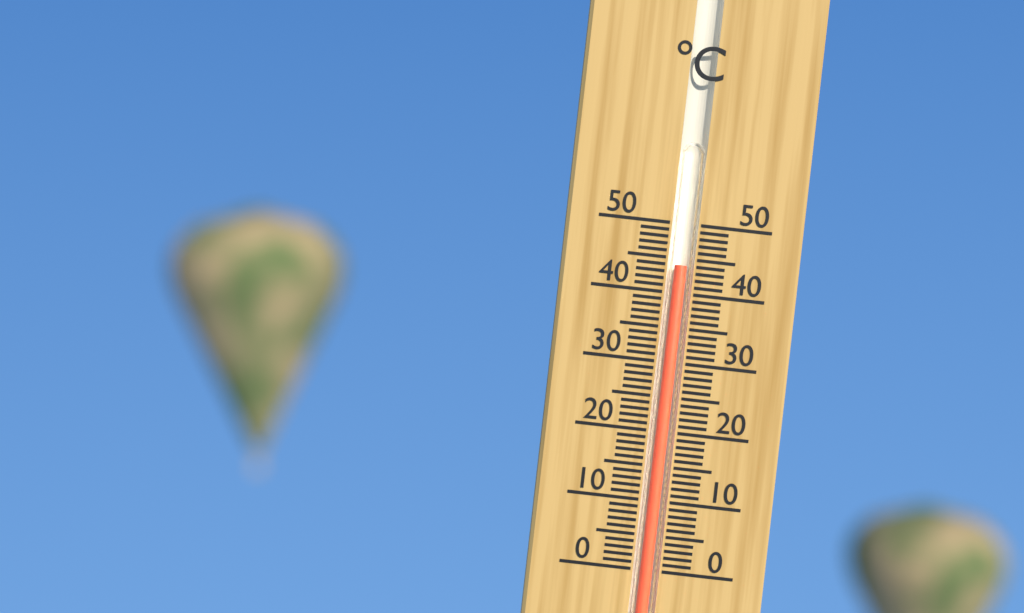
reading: 44 °C
